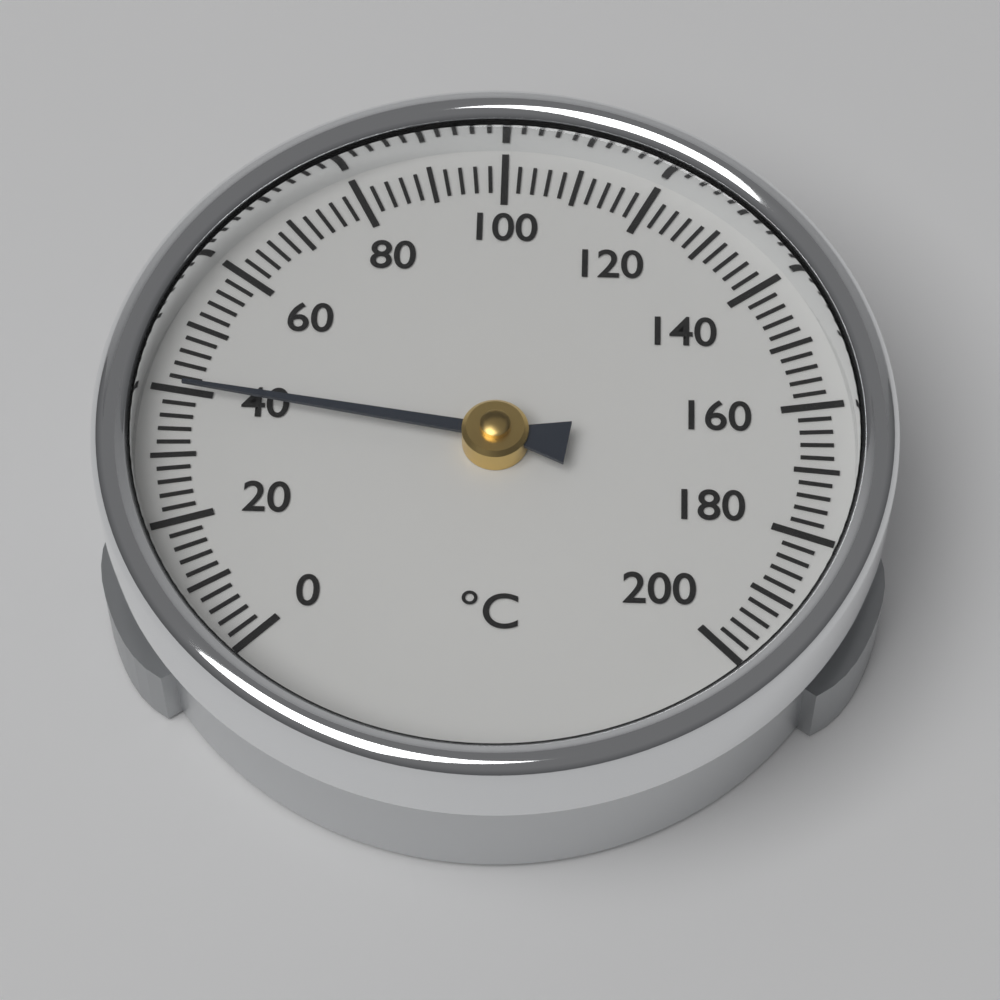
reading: 40 °C
